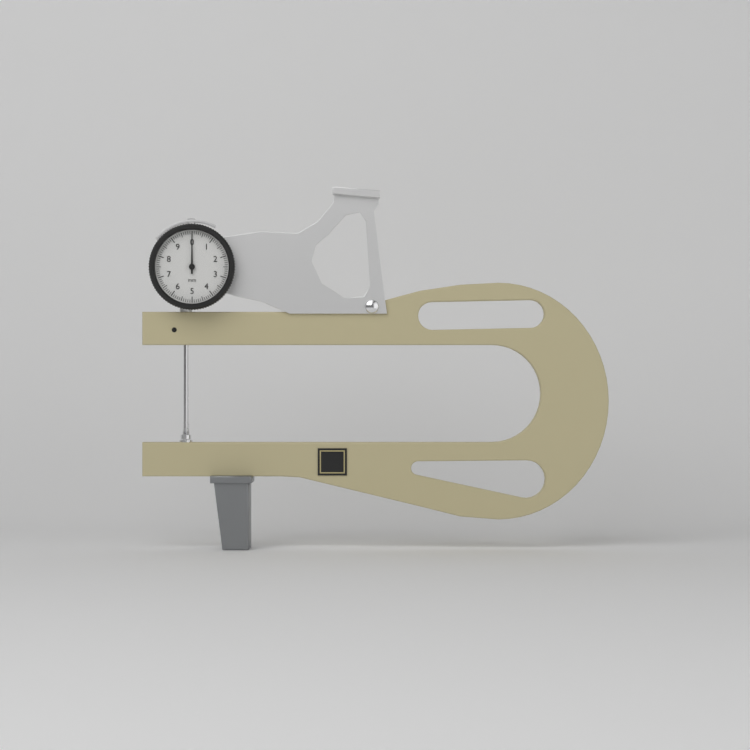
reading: 0.0 mm
